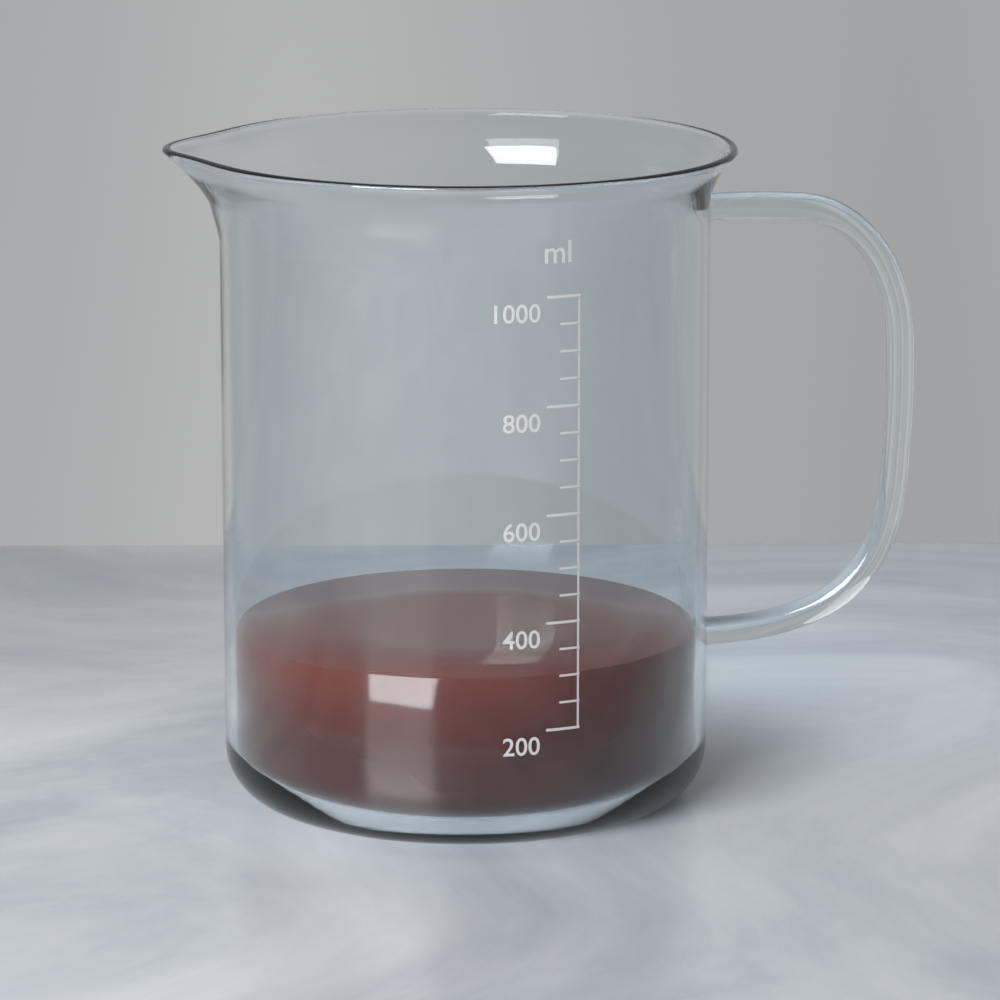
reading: 300 ml
